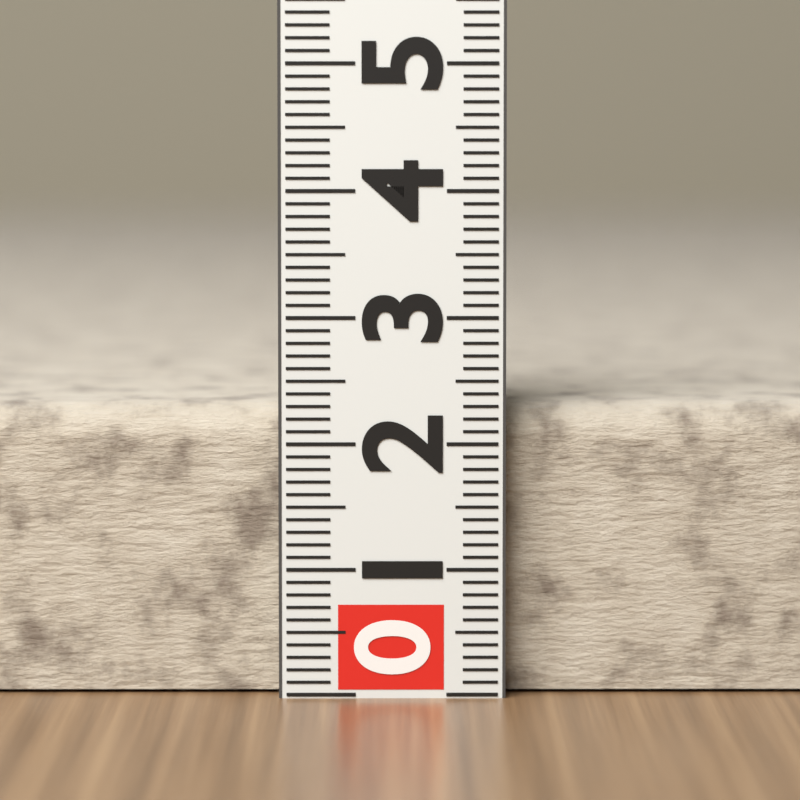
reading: 2.3 (no unit)
